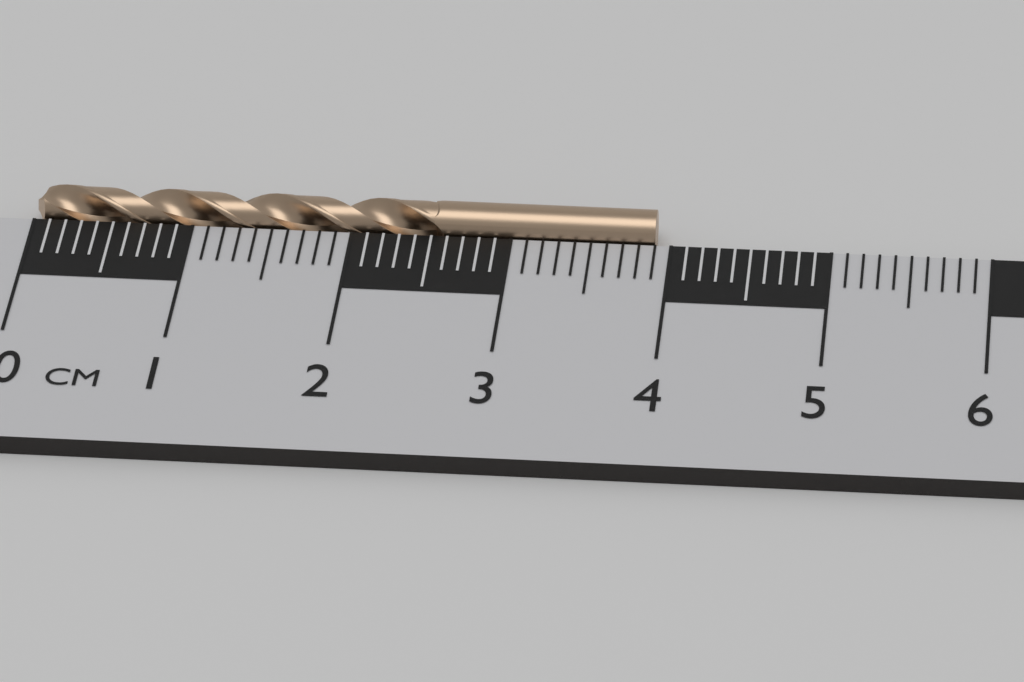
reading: 3.9 cm
